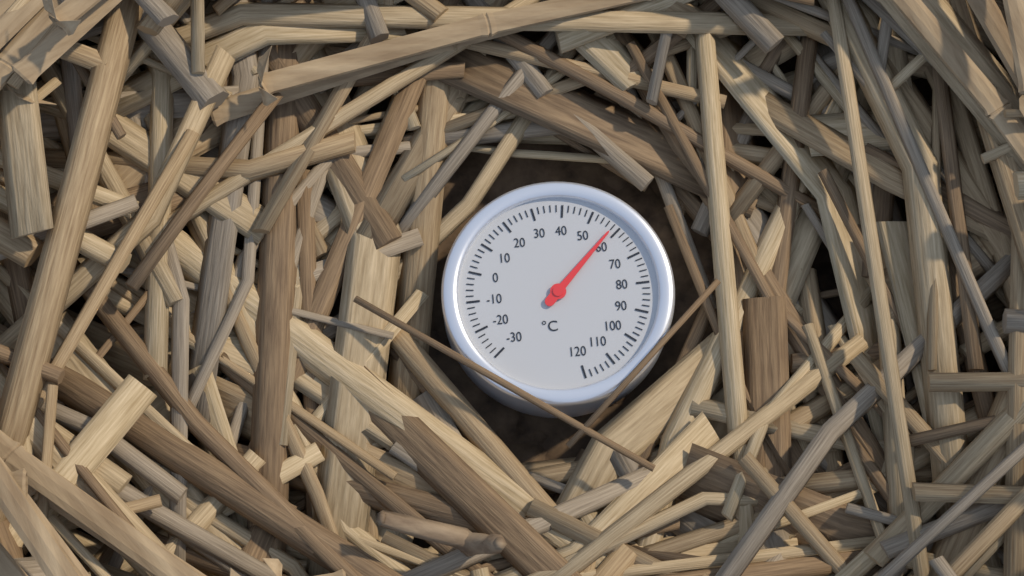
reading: 58 °C
